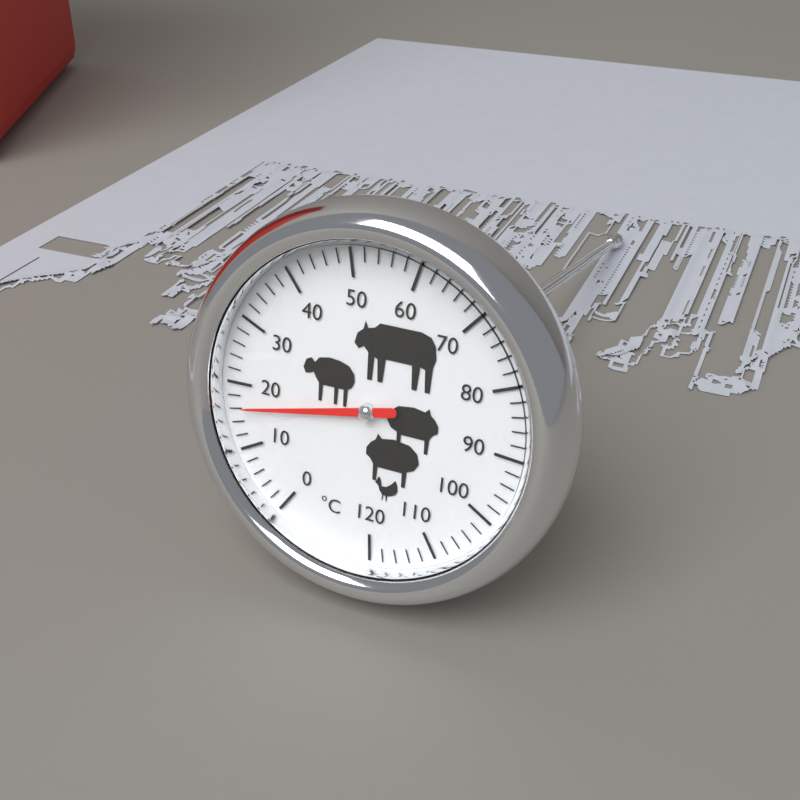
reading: 16 °C
